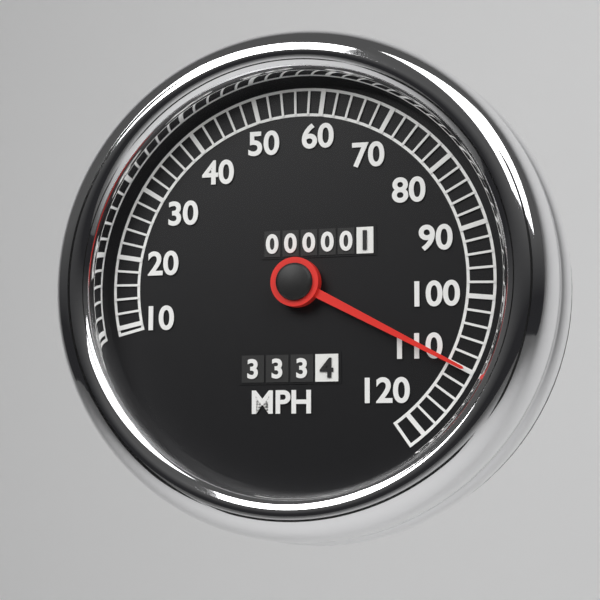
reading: 110 MPH
